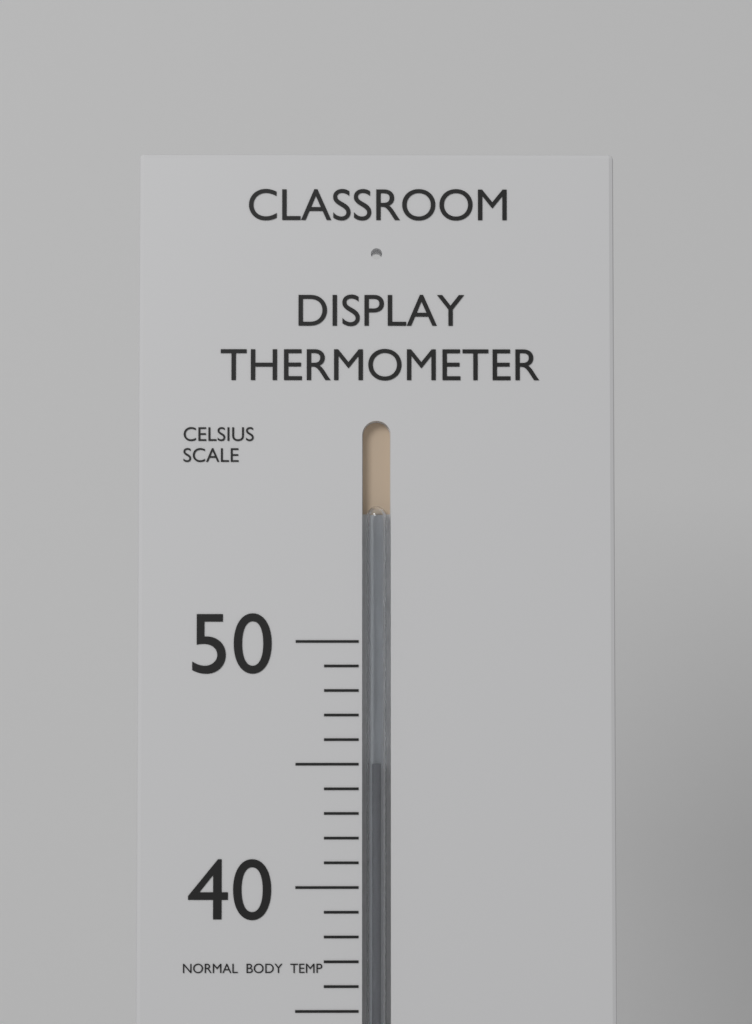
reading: 45 °C
